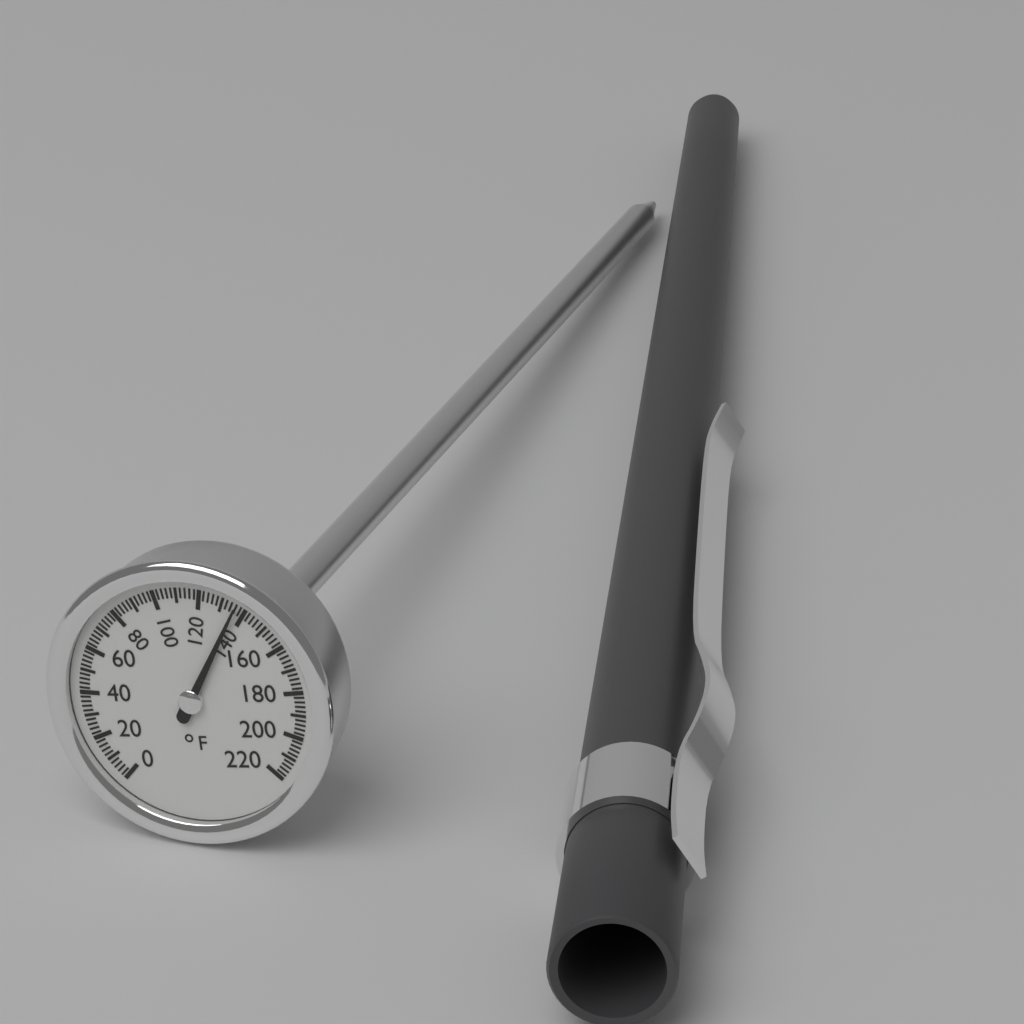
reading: 136 °F
